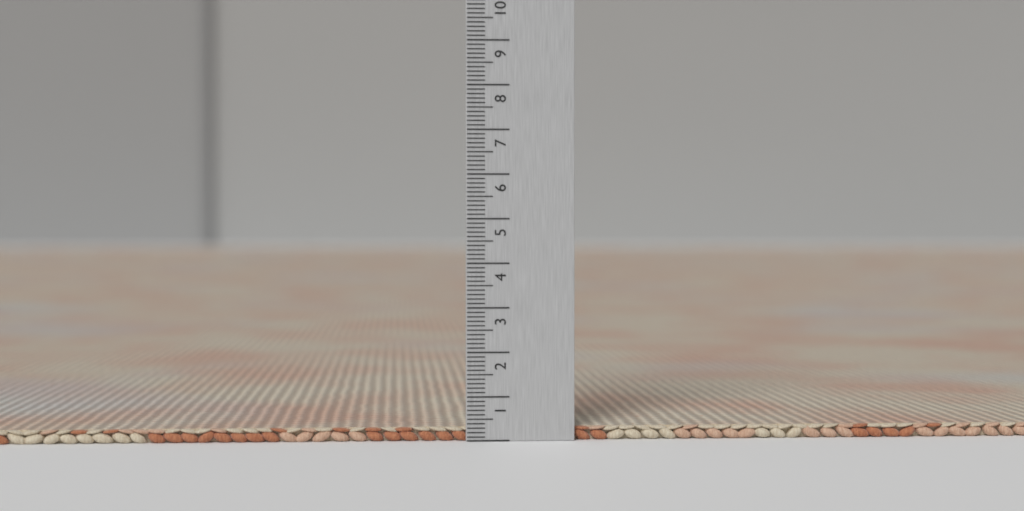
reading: 0.3 (no unit)
